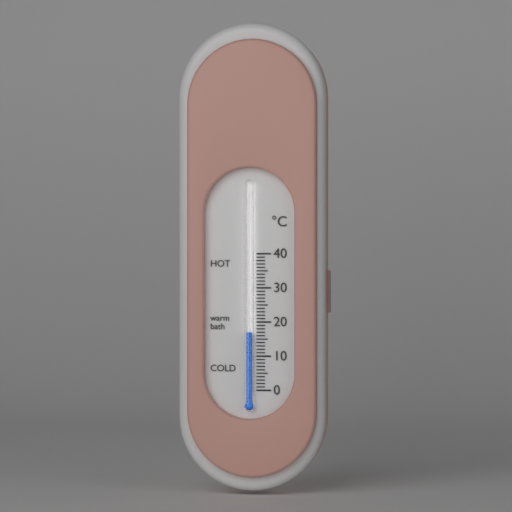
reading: 17 °C
